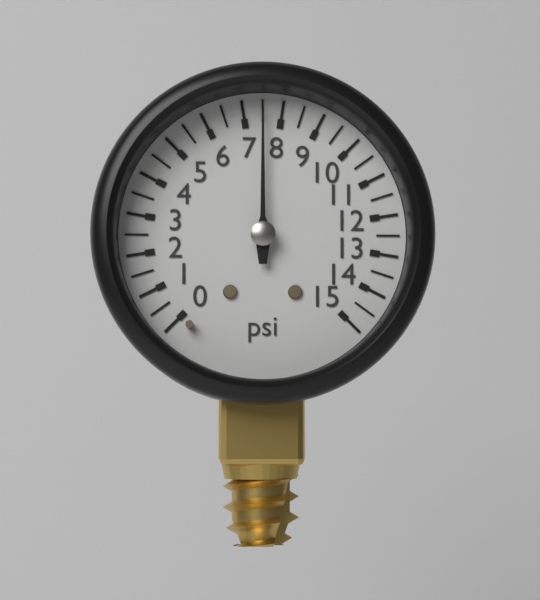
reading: 7.5 psi
